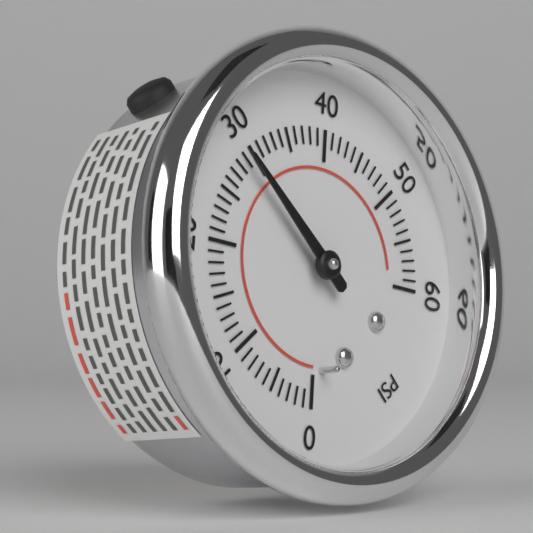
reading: 29 psi
